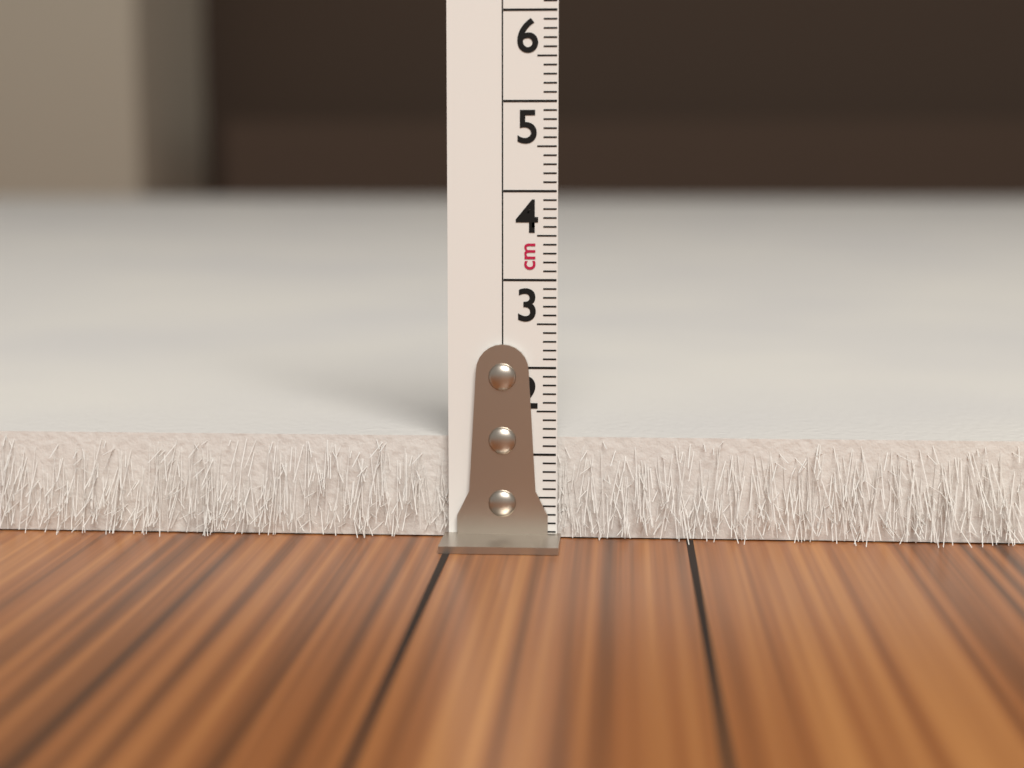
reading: 1.2 cm
